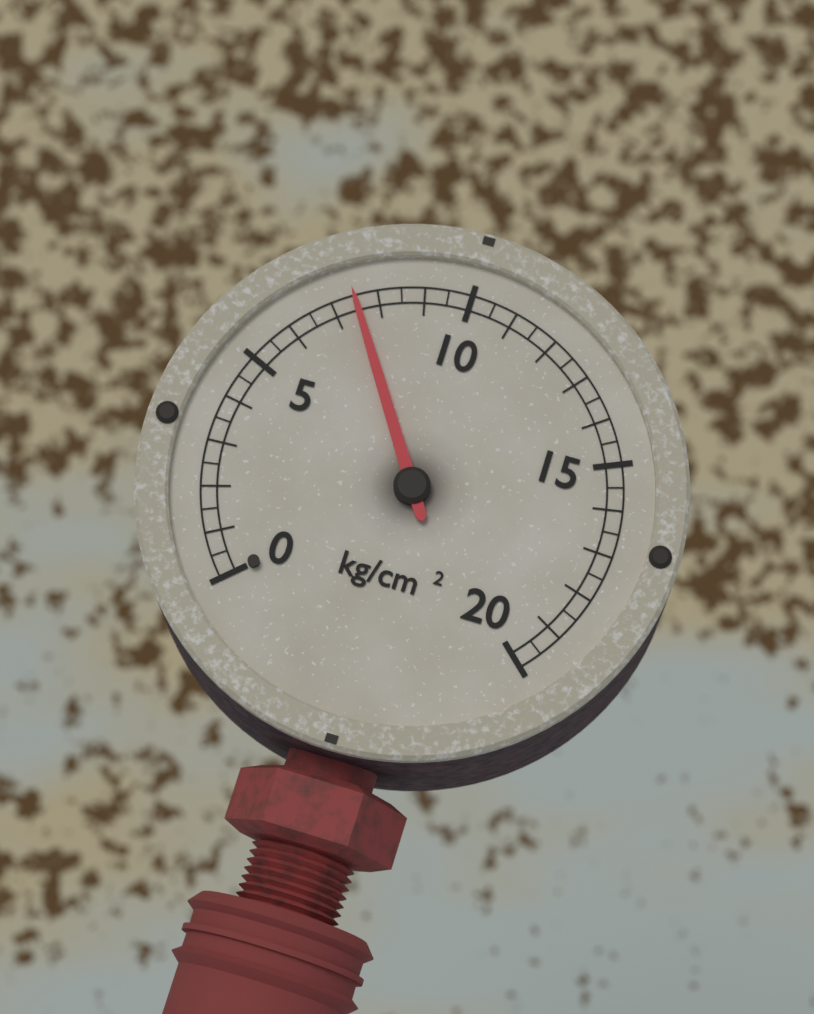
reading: 7.5 kg/cm²
